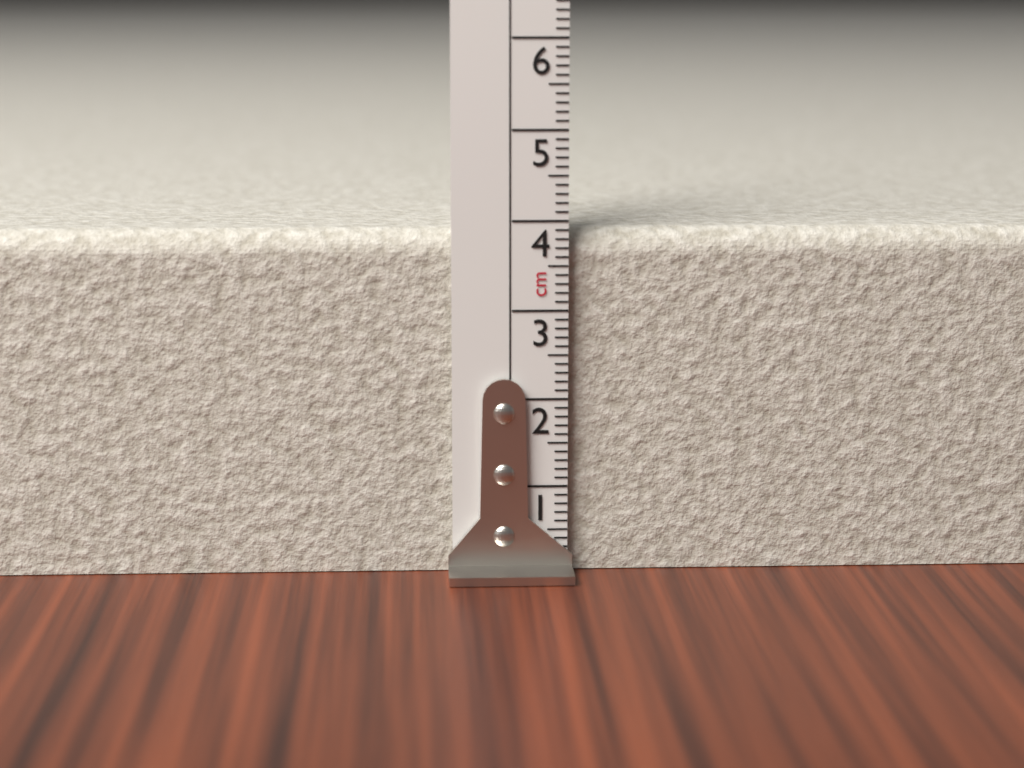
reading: 3.9 cm
